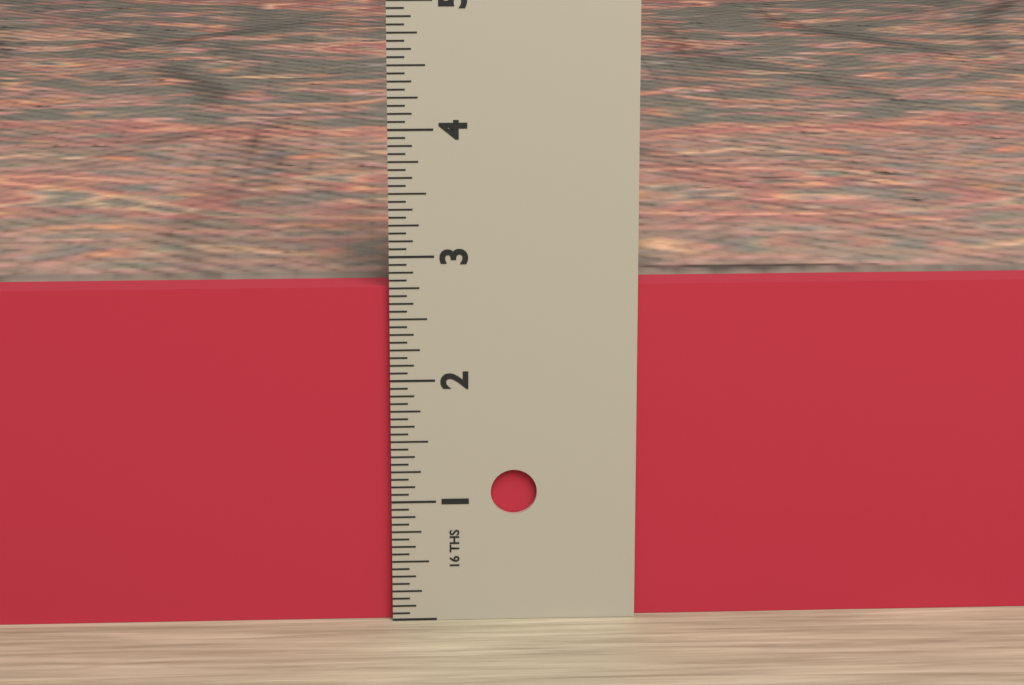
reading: 2.7500 in
